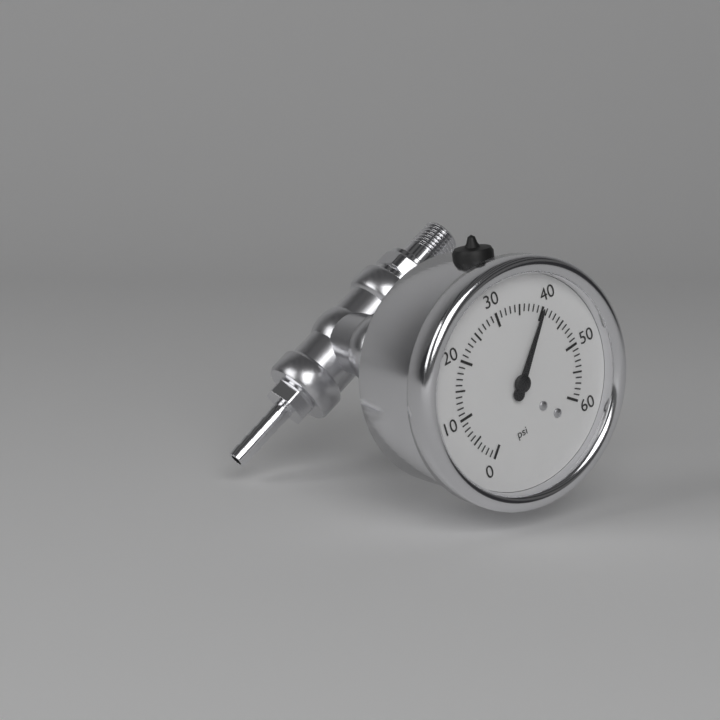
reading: 40 psi
